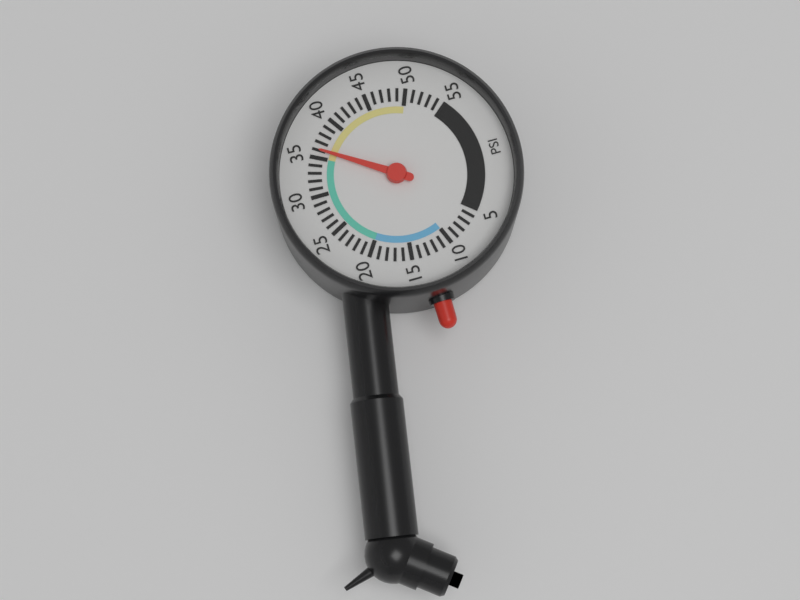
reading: 36 psi
